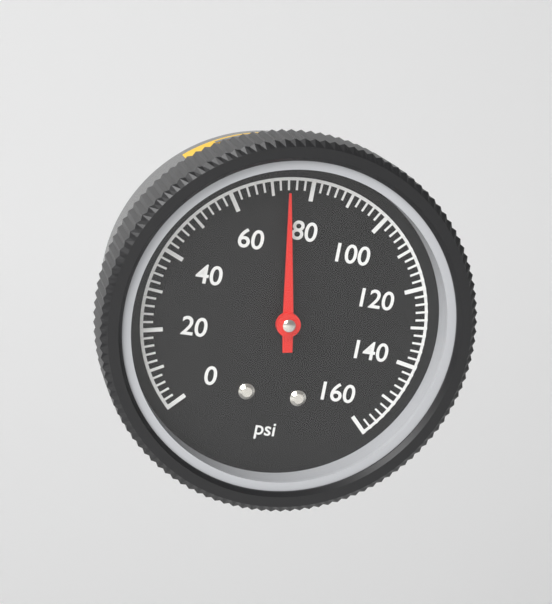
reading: 74 psi
